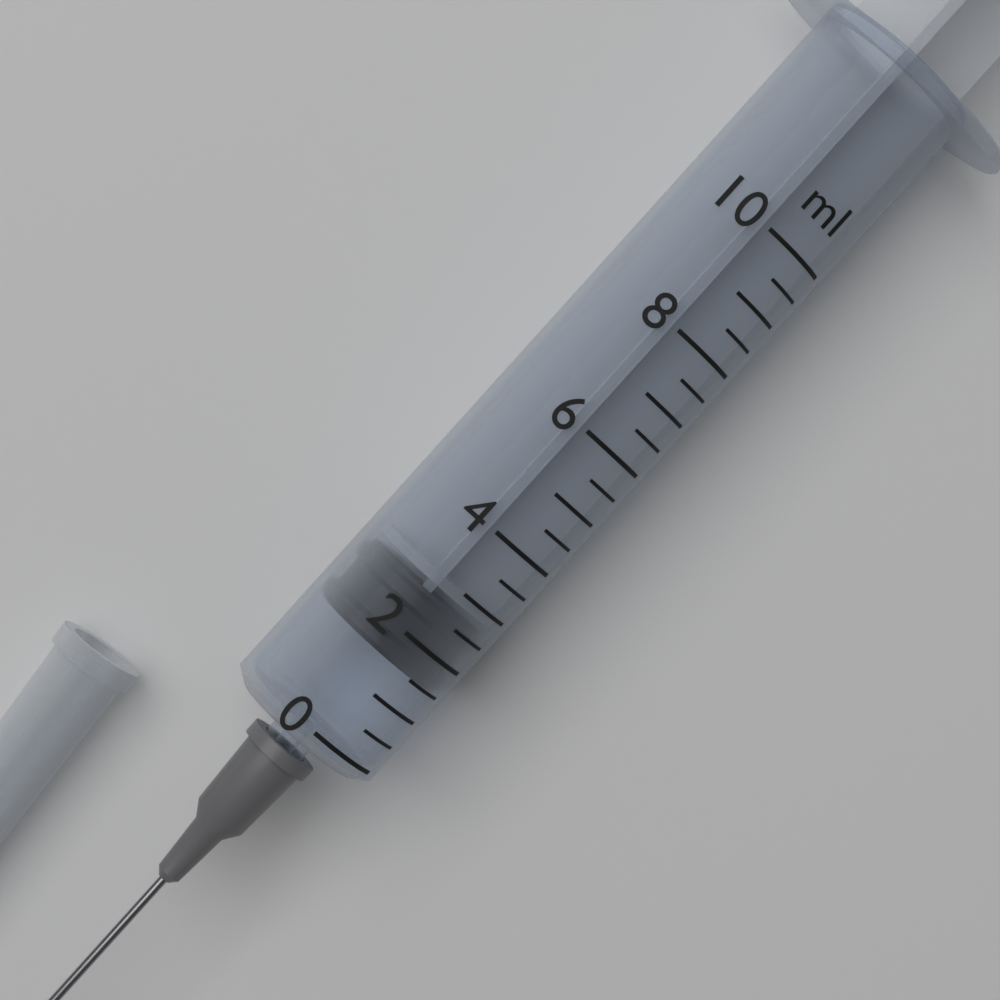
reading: 1.5 ml
